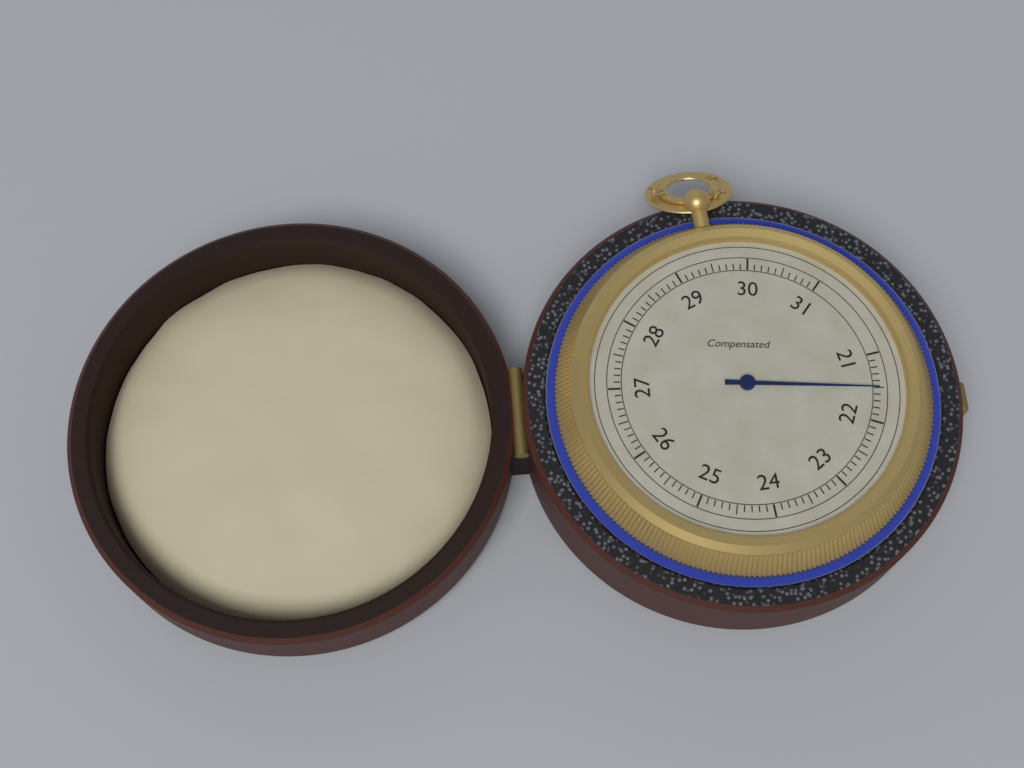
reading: 21.5 (no unit)
